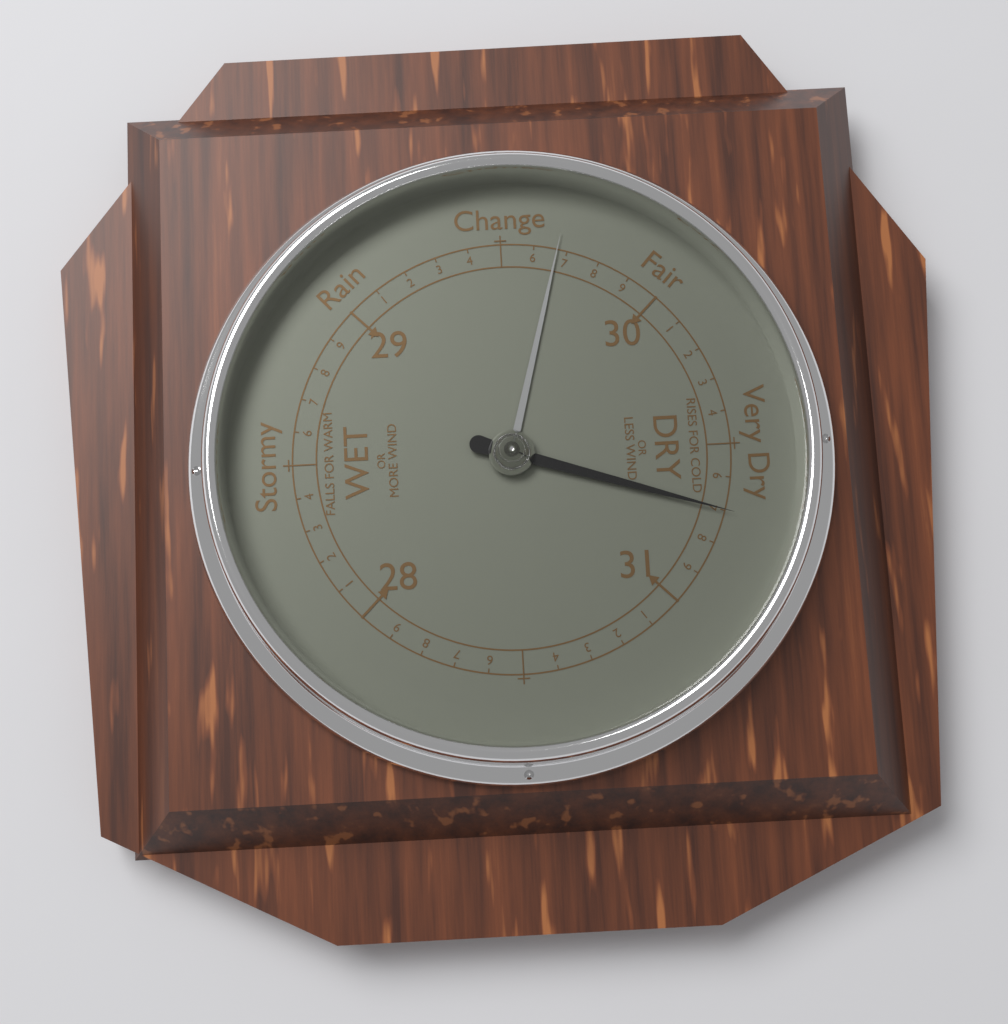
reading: 30.7 inHg
